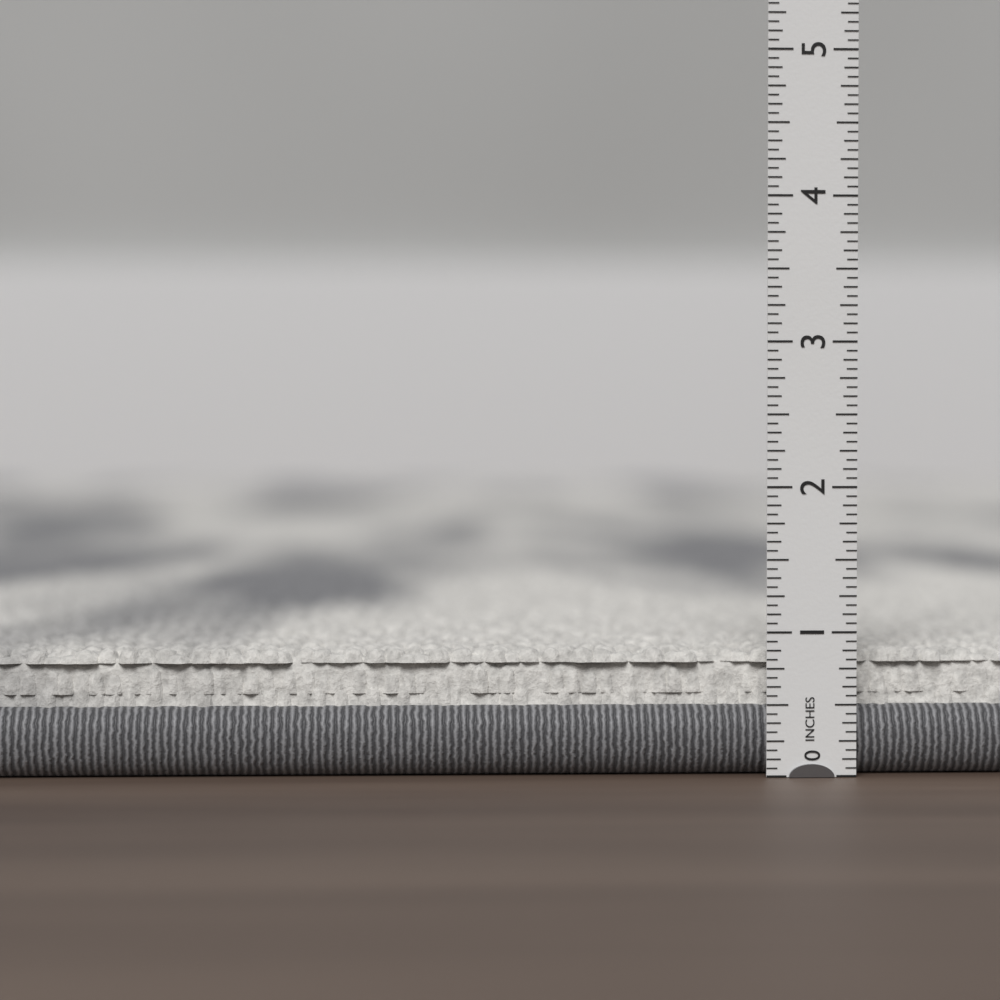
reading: 0.8750 in
